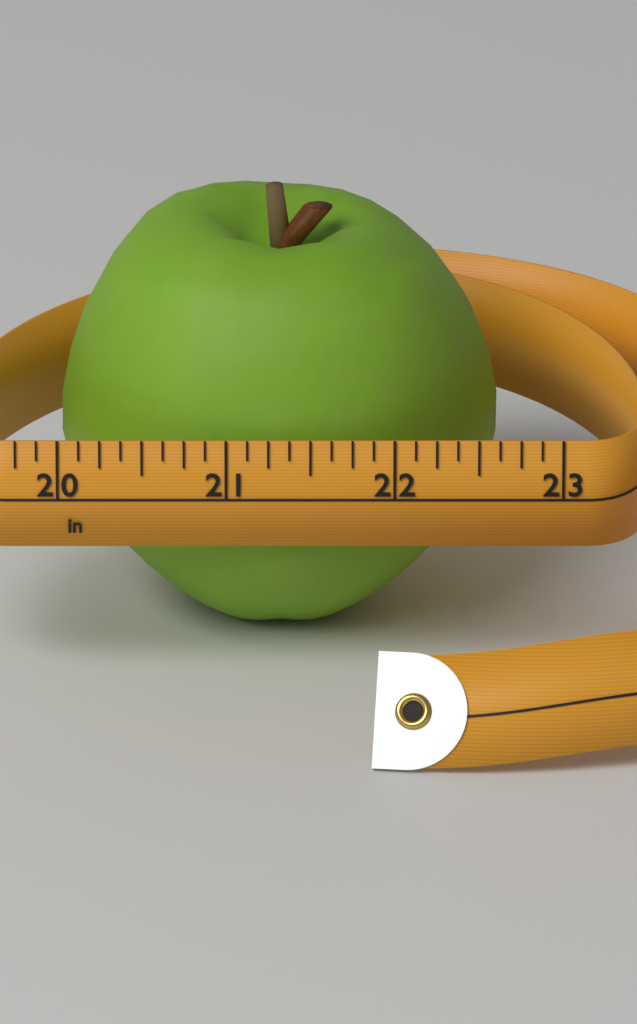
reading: 22.625 in
